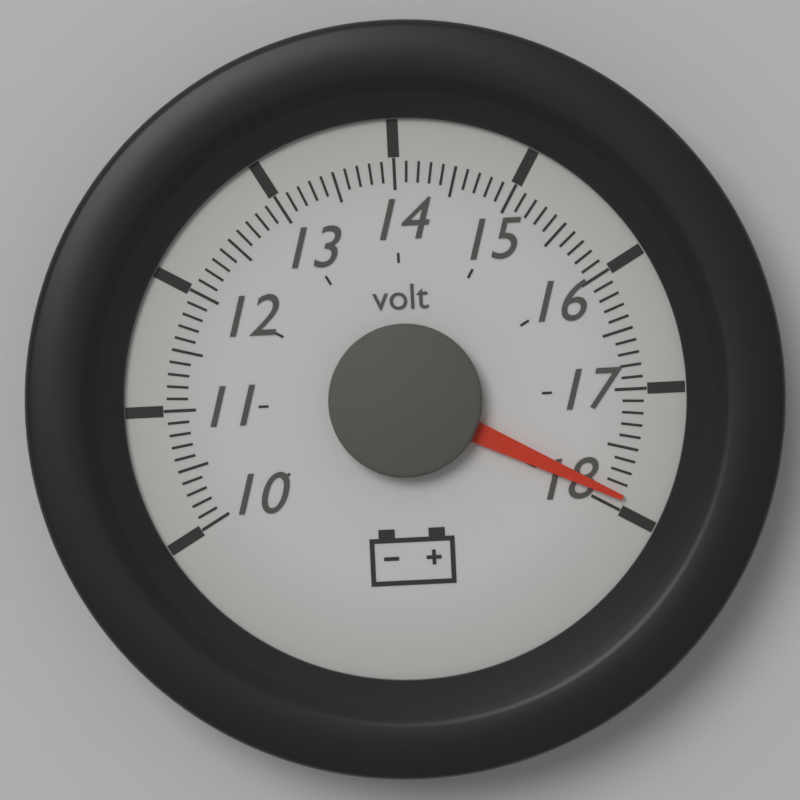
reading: 17.9 volt
